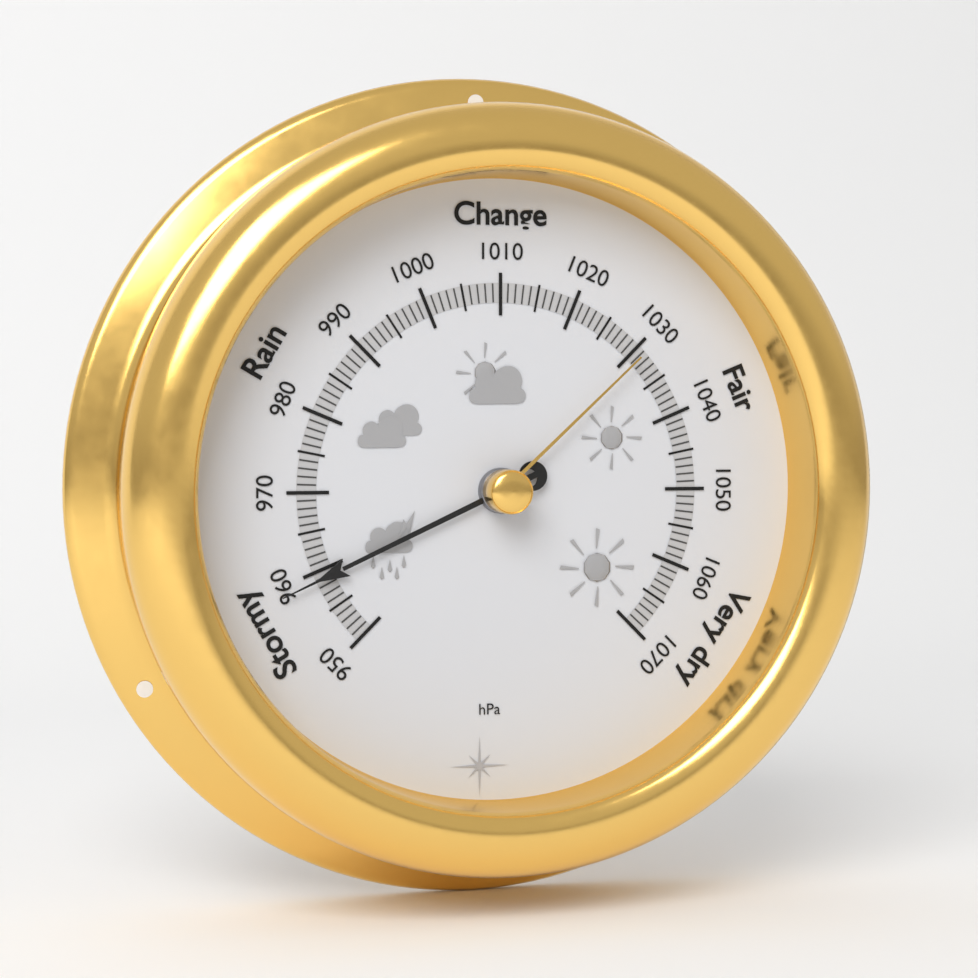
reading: 959 hPa
